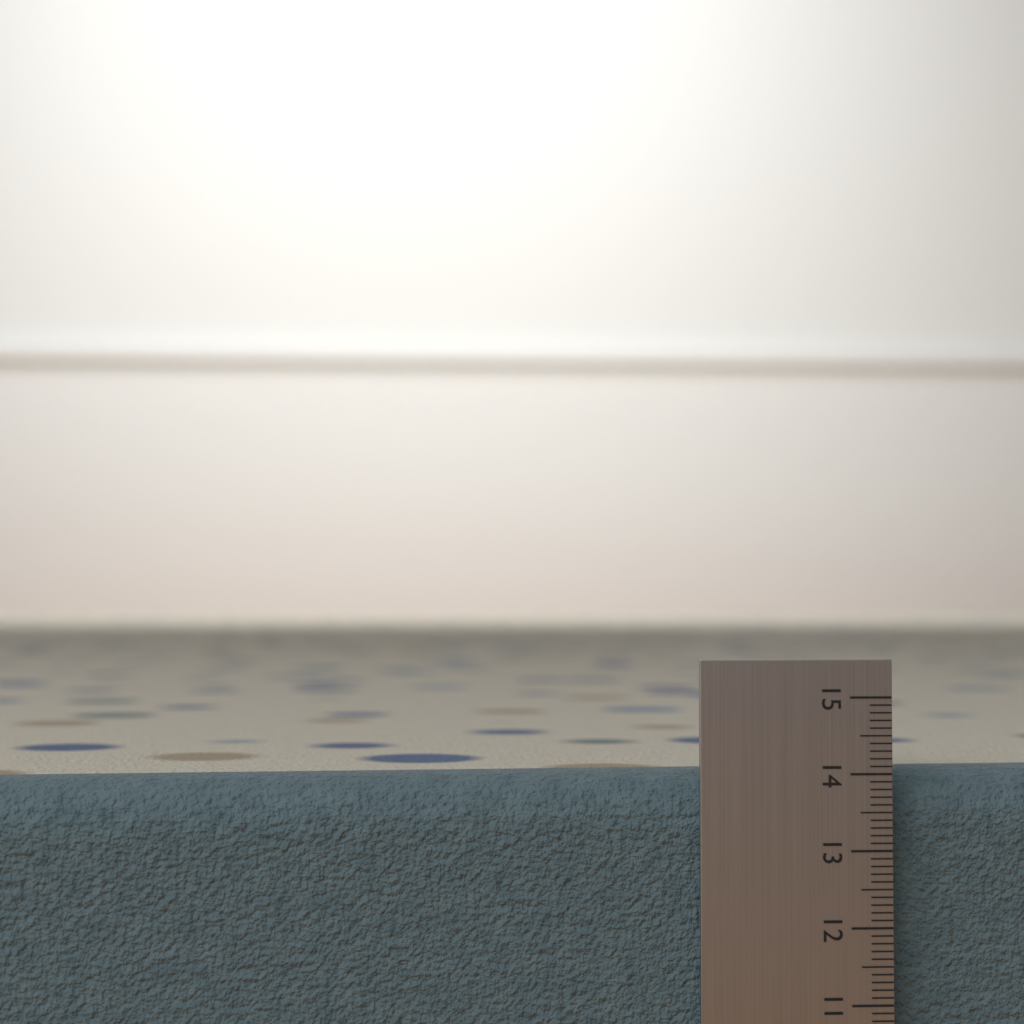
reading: 14.0 (no unit)
